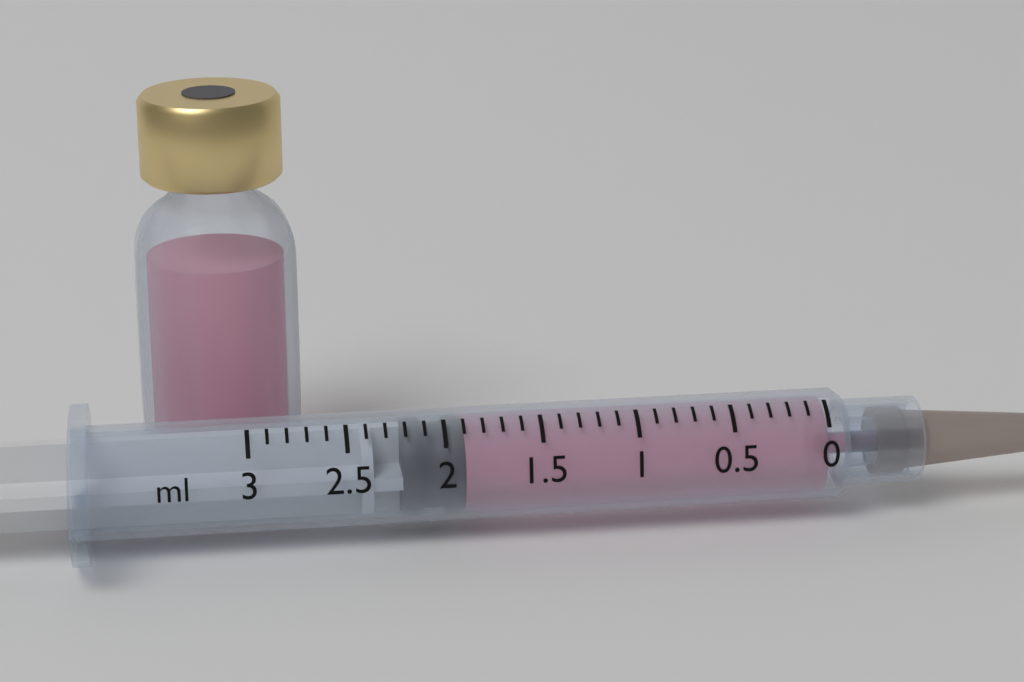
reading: 1.9 ml
